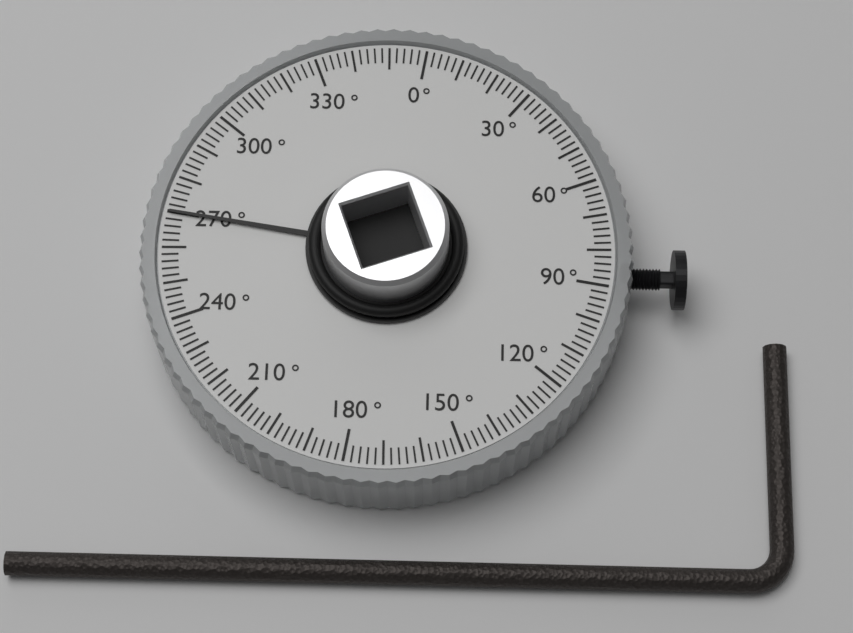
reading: 270 °
